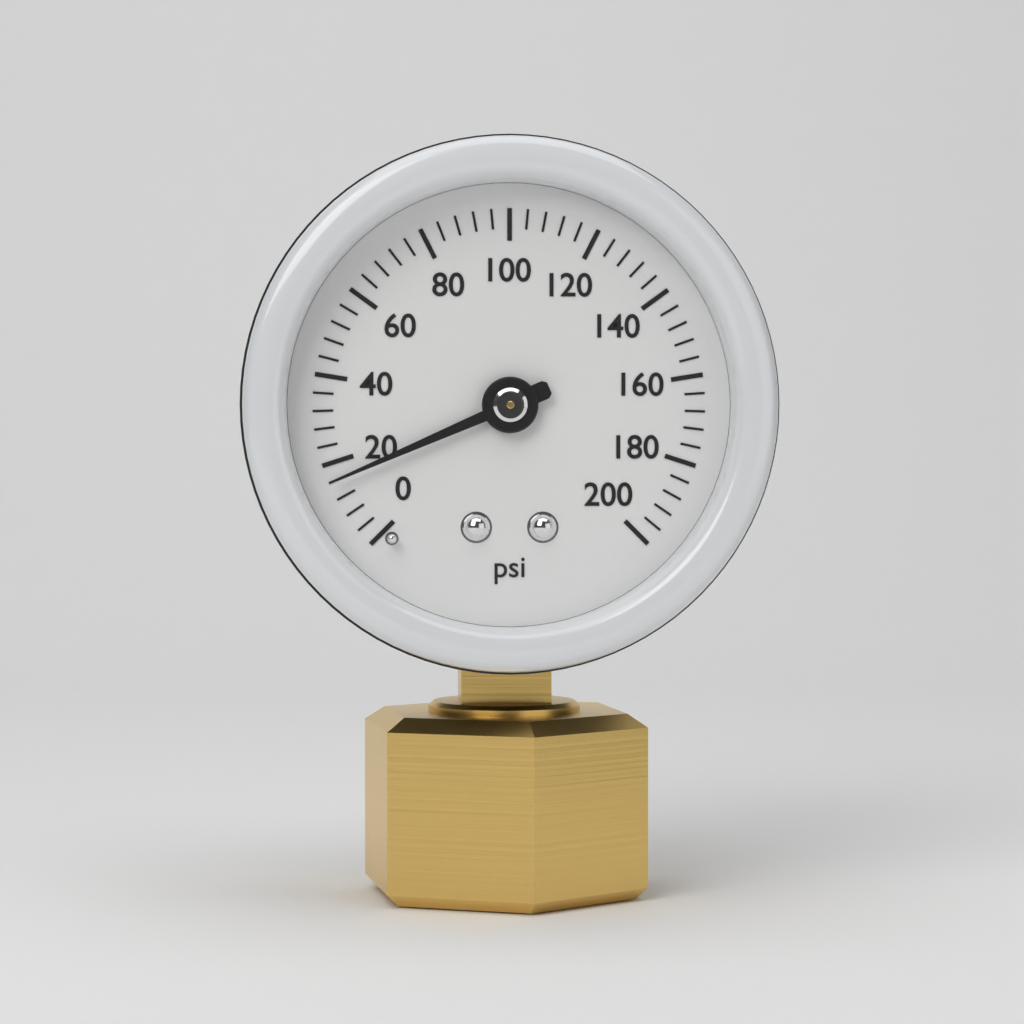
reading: 16 psi
